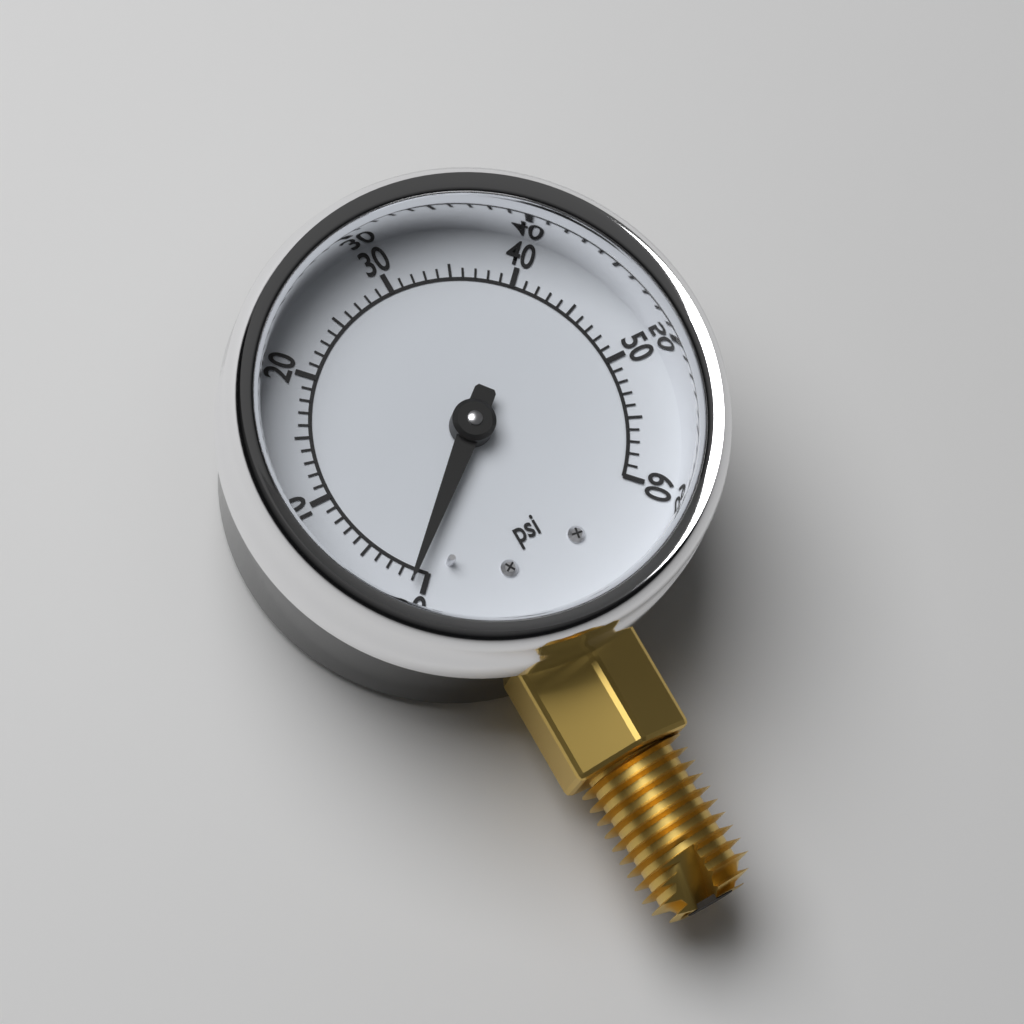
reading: 1 psi
